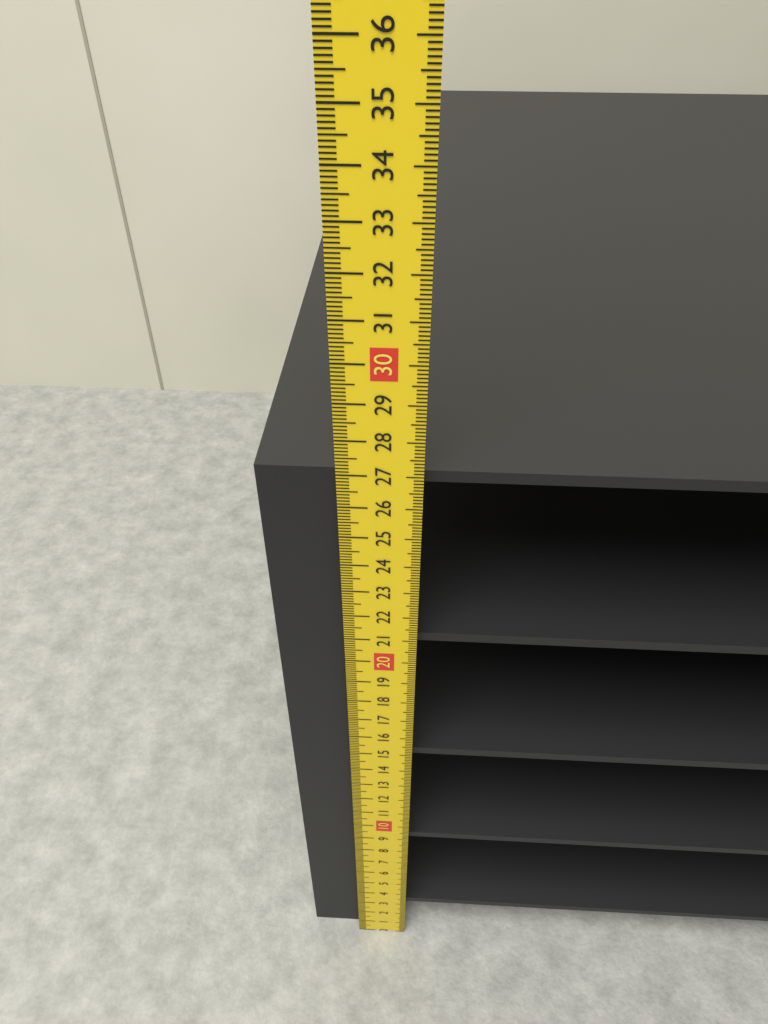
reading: 26.9 cm
